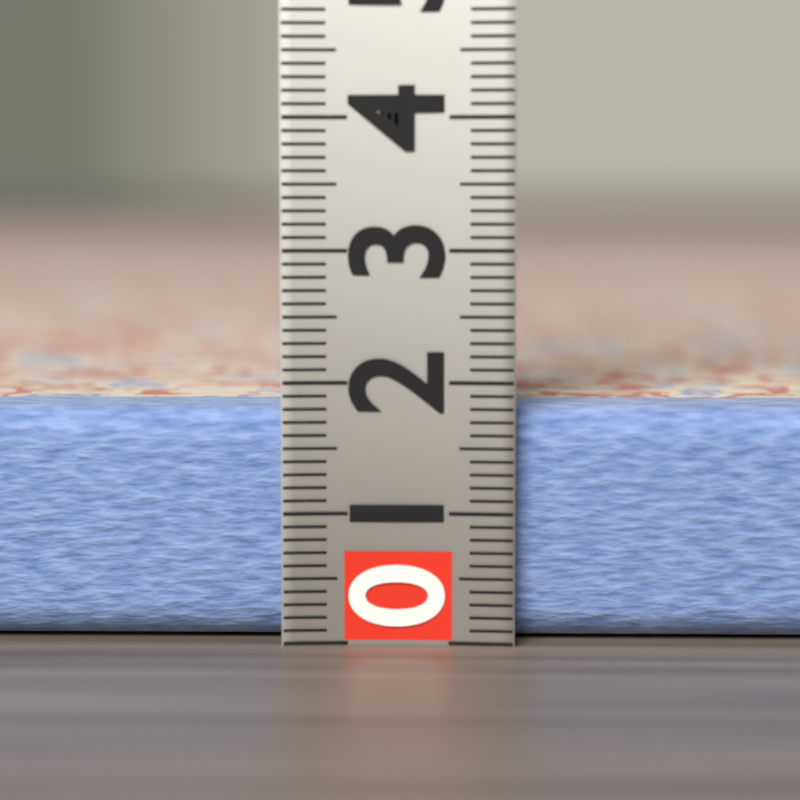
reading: 1.8 (no unit)
